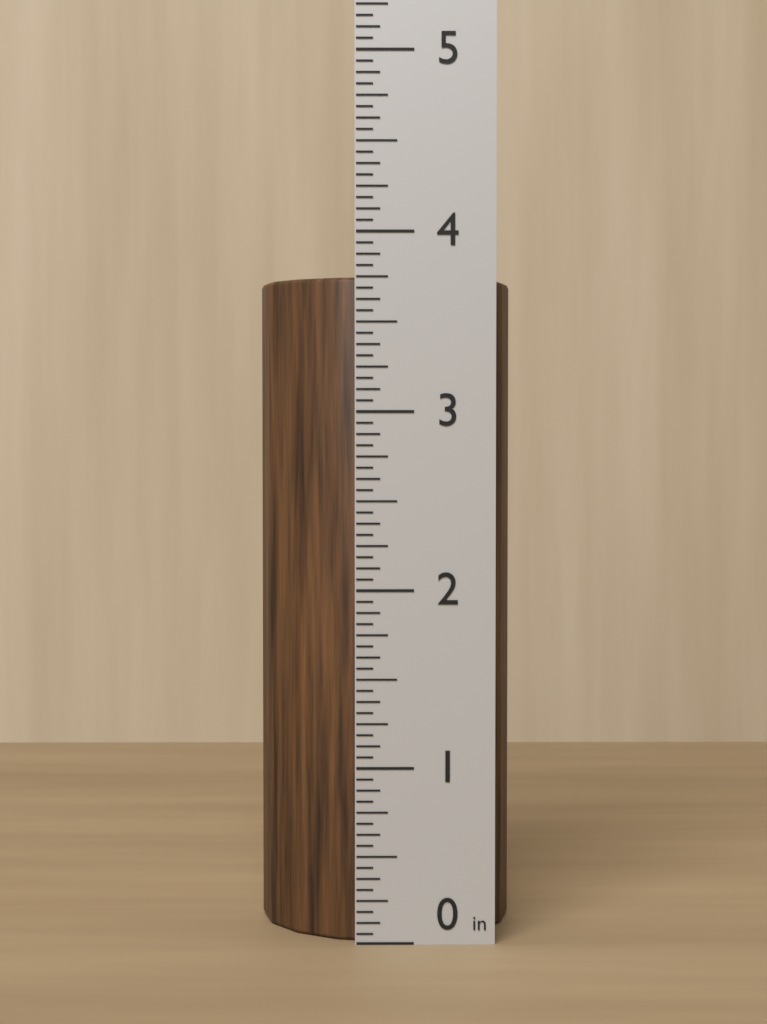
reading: 3.7500 in
